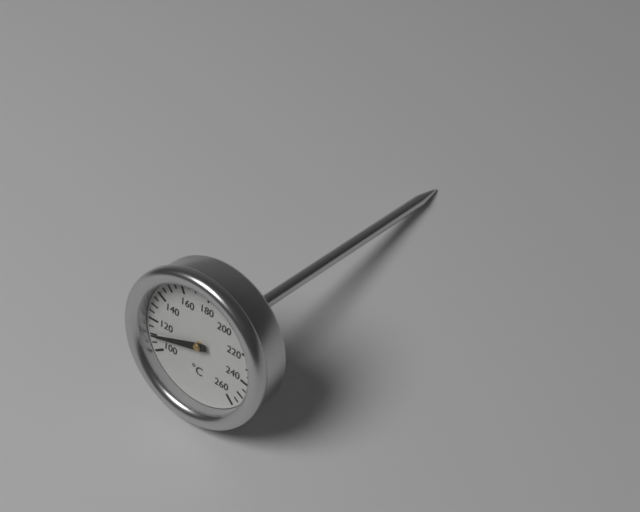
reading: 110 °C
